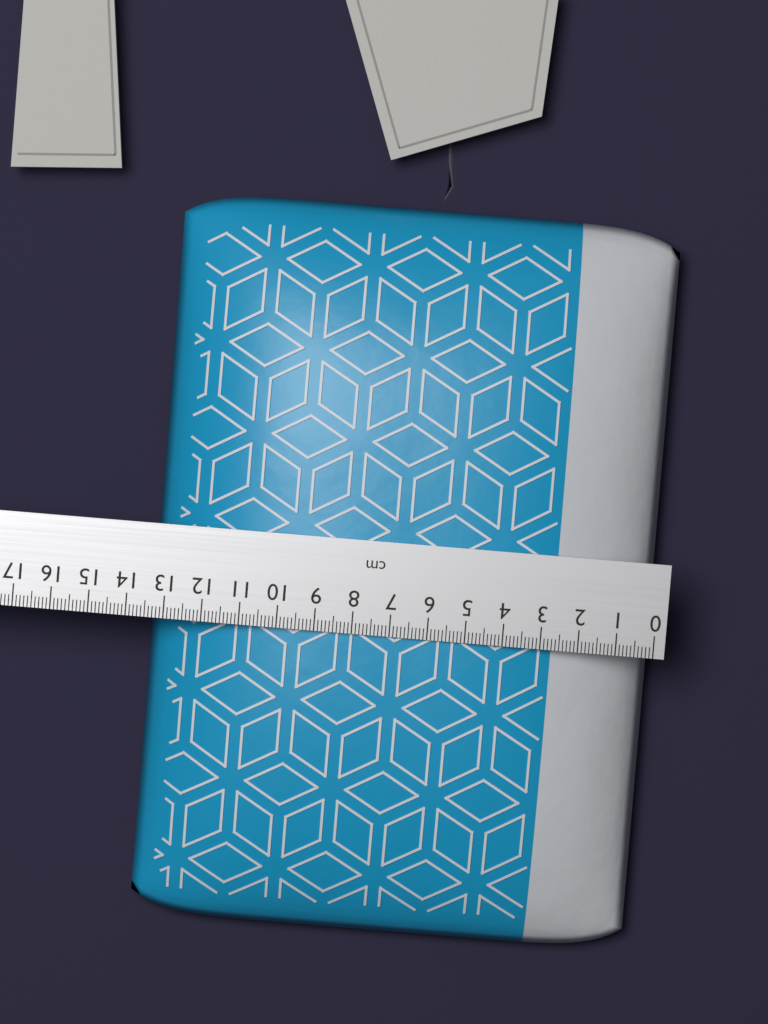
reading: 13.4 cm
